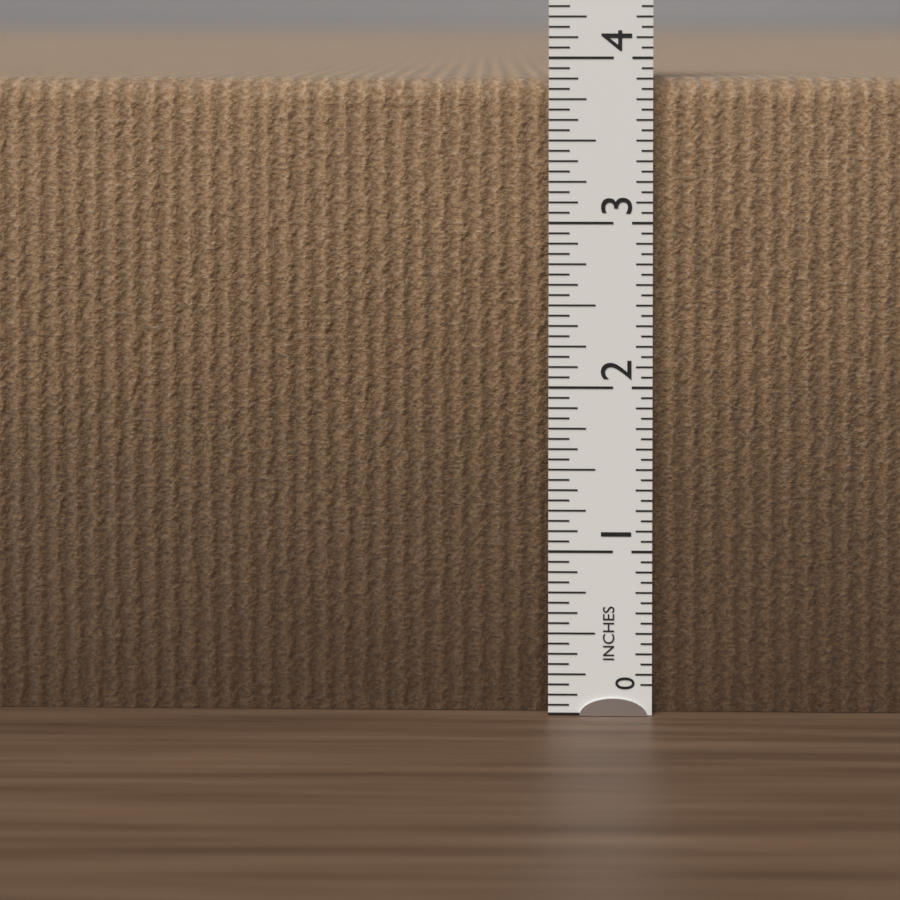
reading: 3.8750 in
